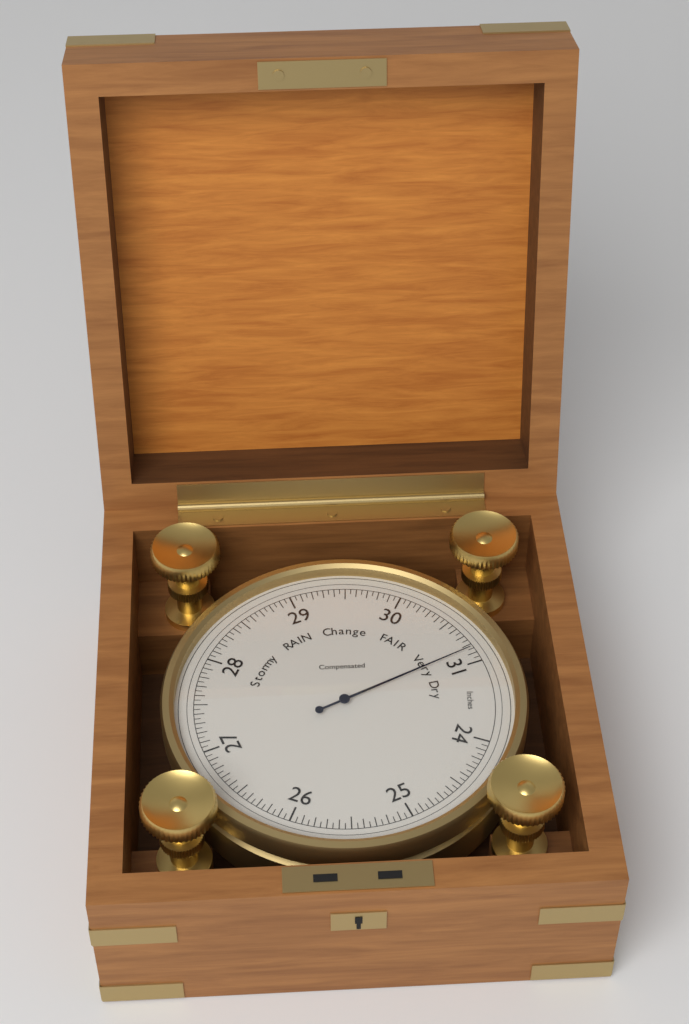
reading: 30.85 inHg
